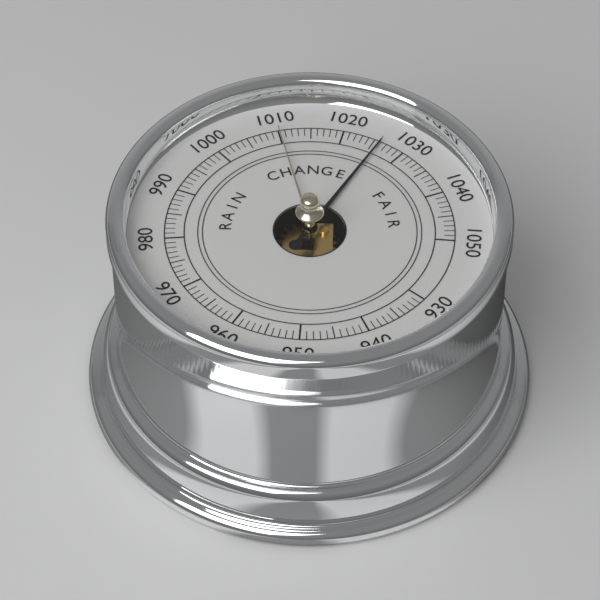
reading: 1026 (no unit)
